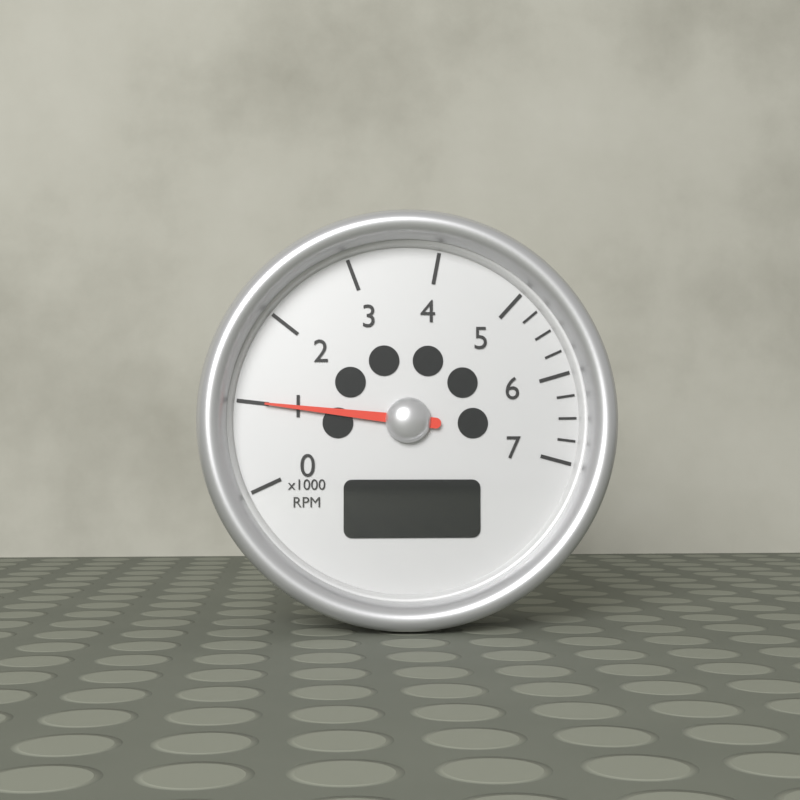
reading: 1.00 x1000 RPM
